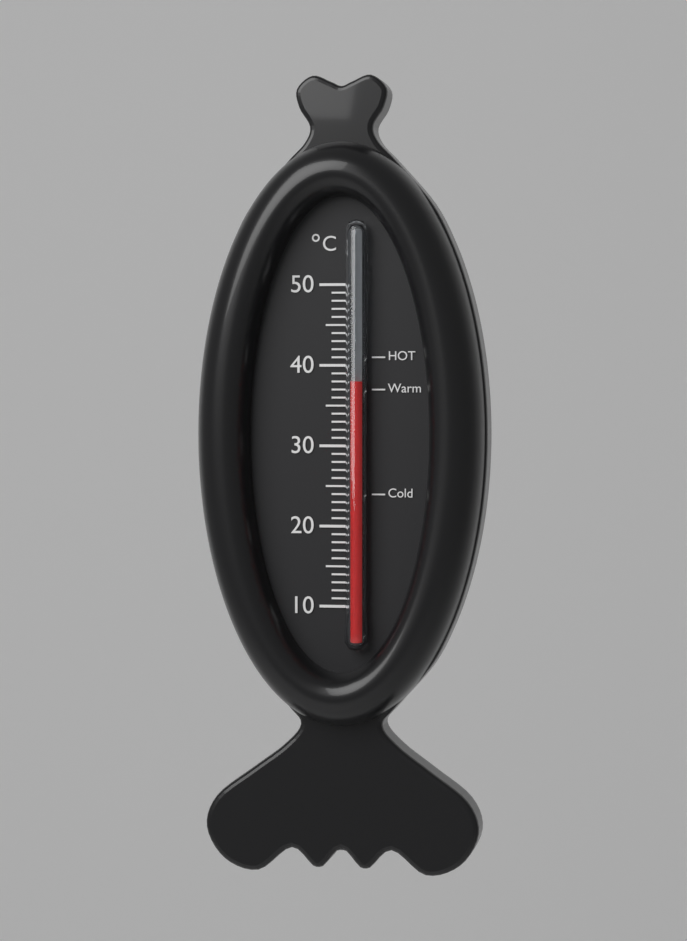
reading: 38 °C
